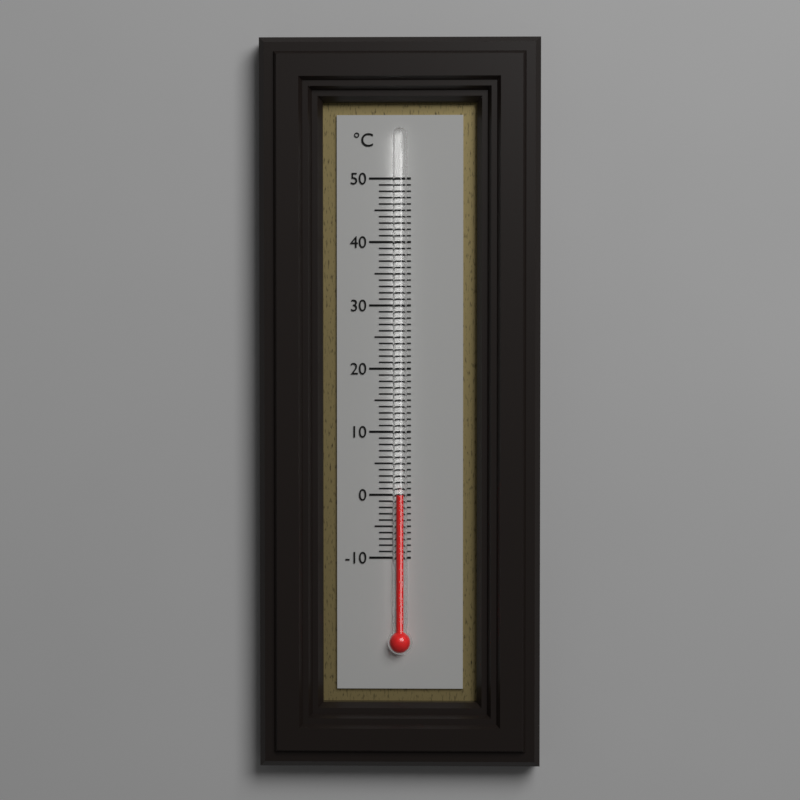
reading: 0 °C
